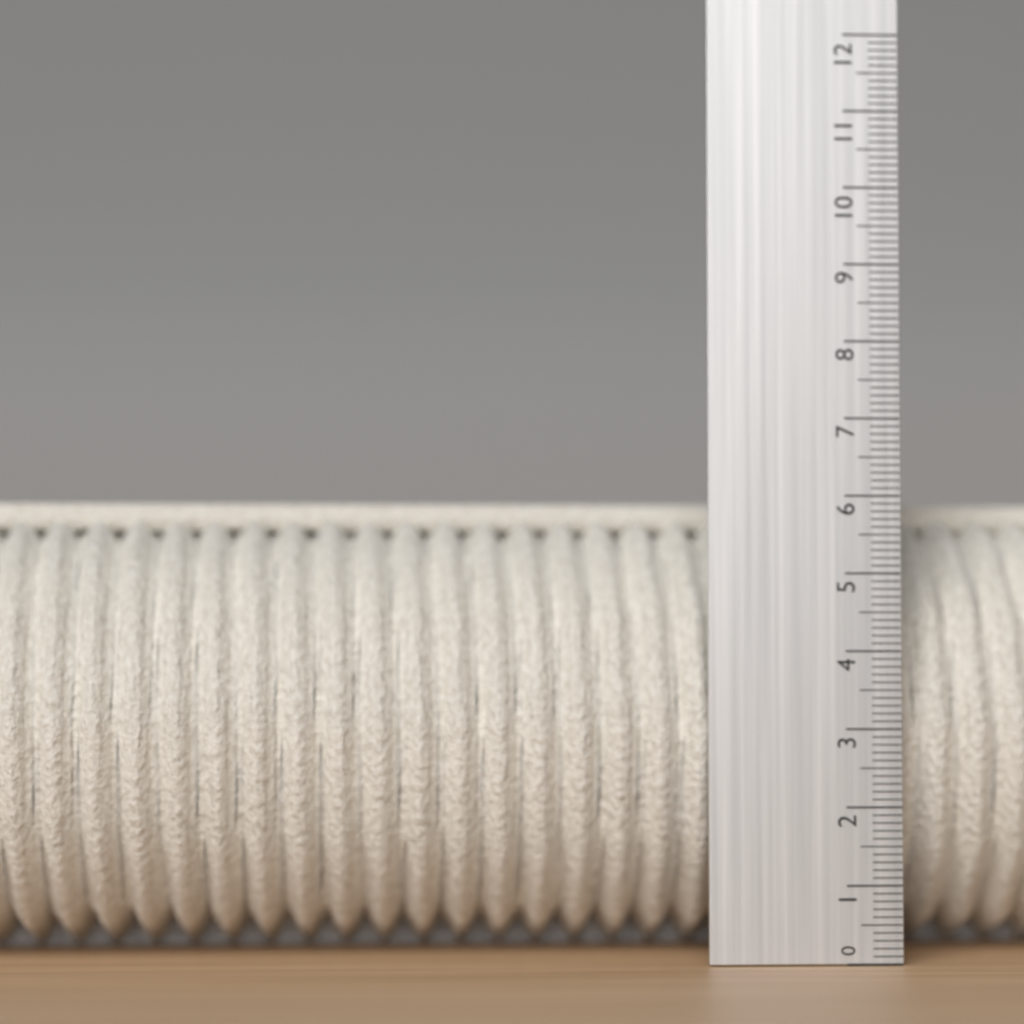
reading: 6.0 (no unit)
